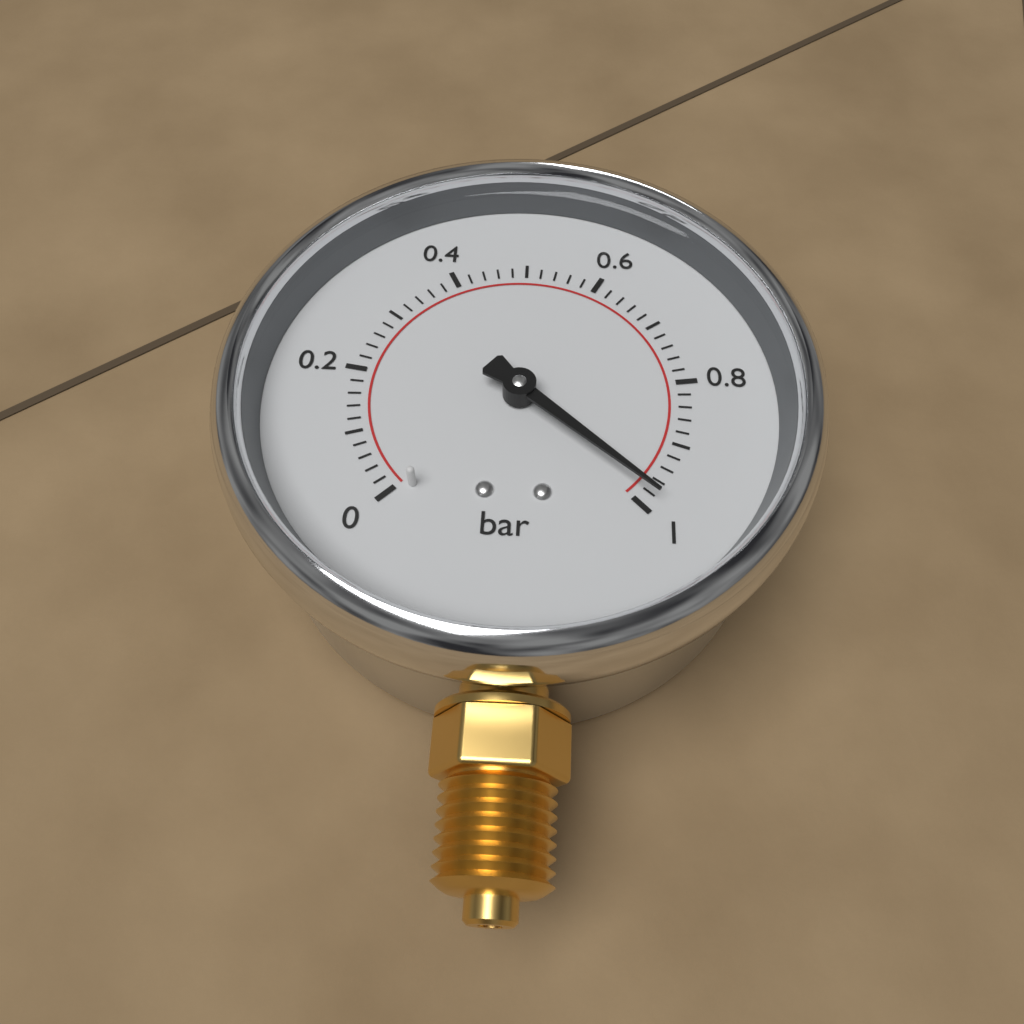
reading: 0.98 bar
